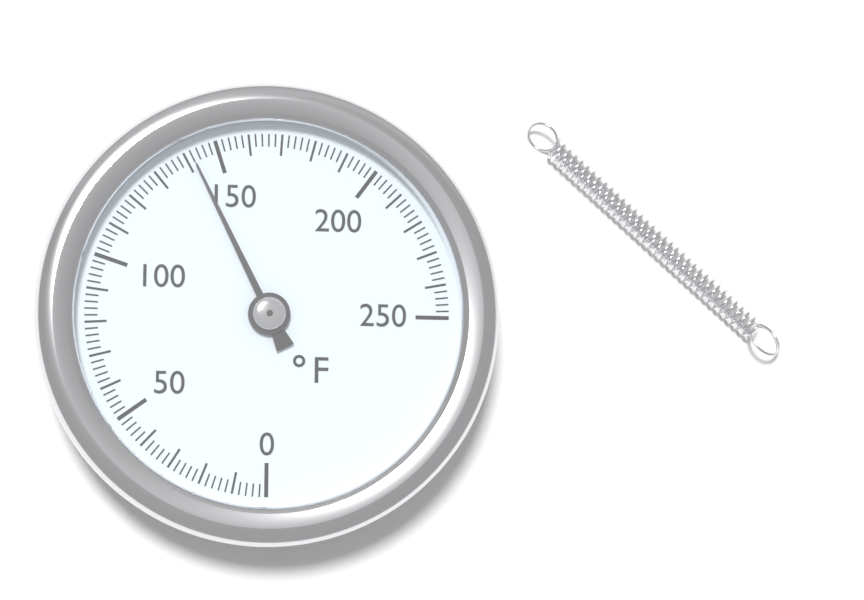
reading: 142 °F
